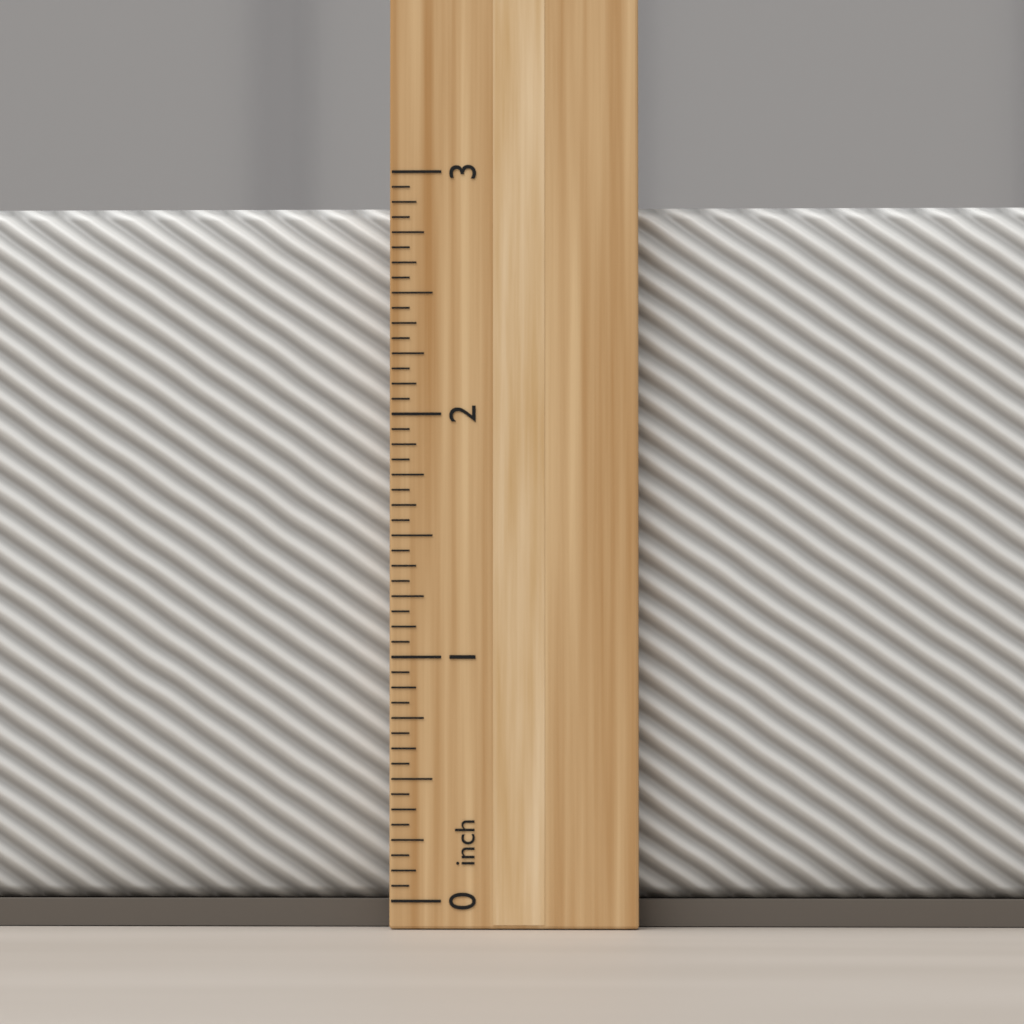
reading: 2.8750 inch
